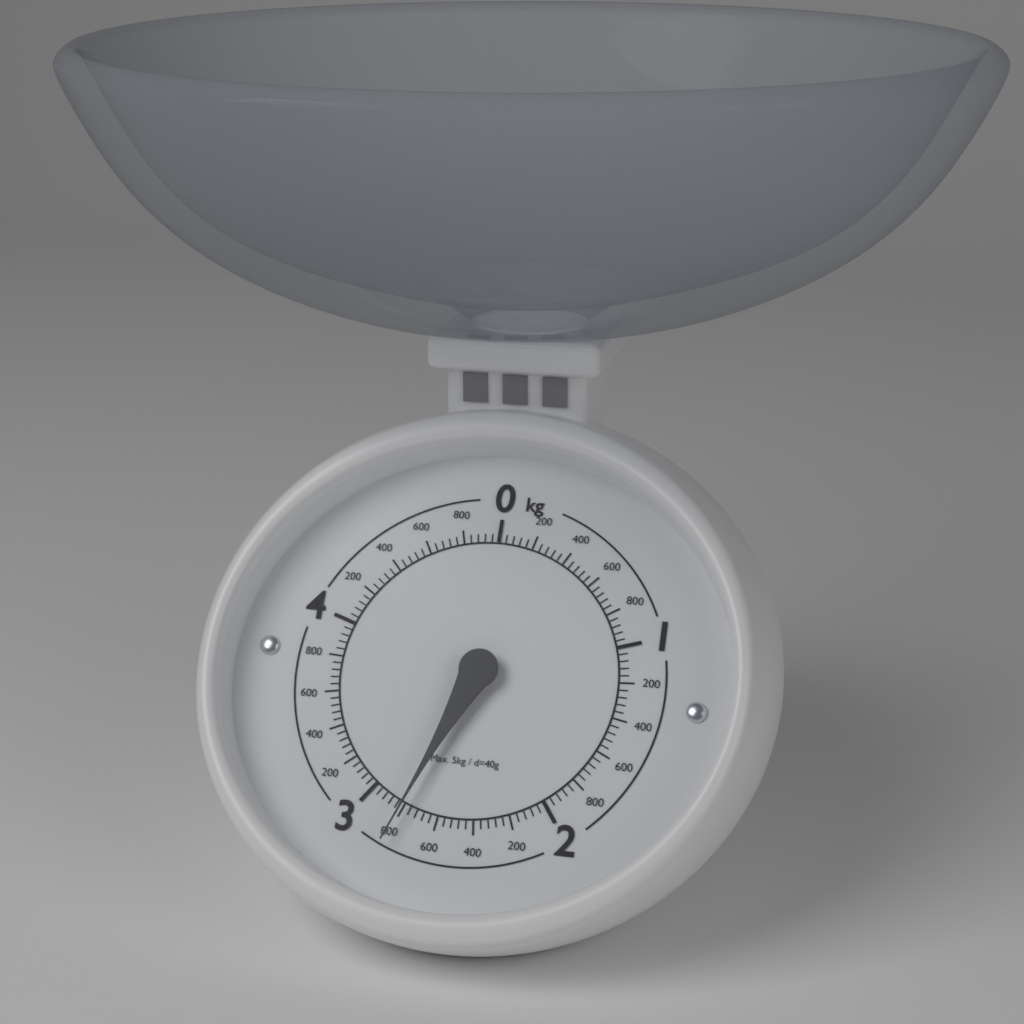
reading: 2.80 kg
